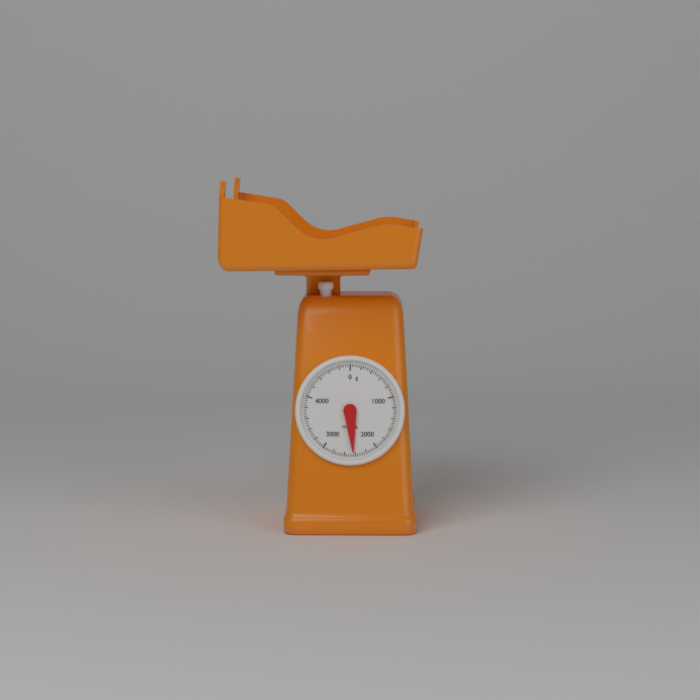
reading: 2440 g
